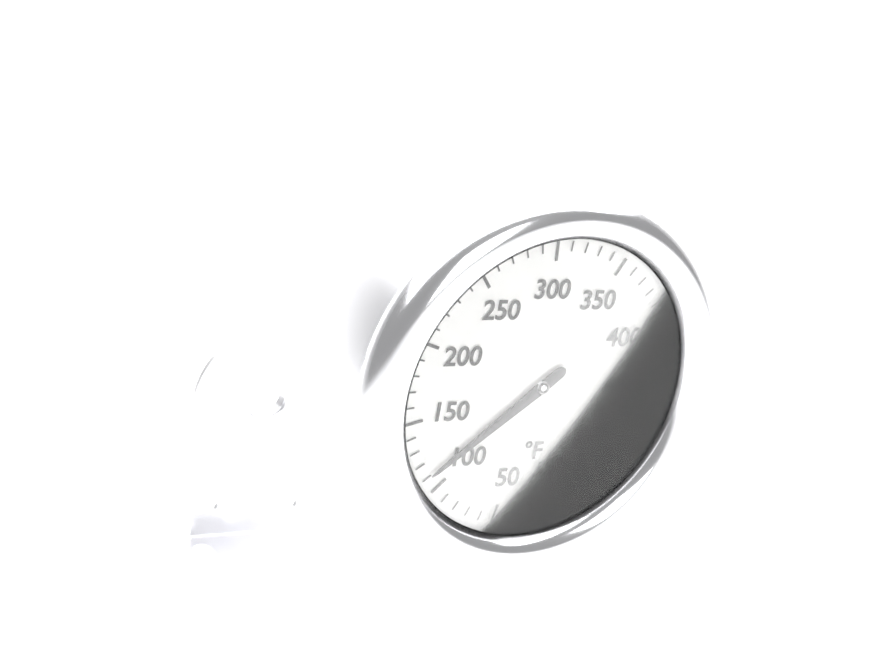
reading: 110 °F
